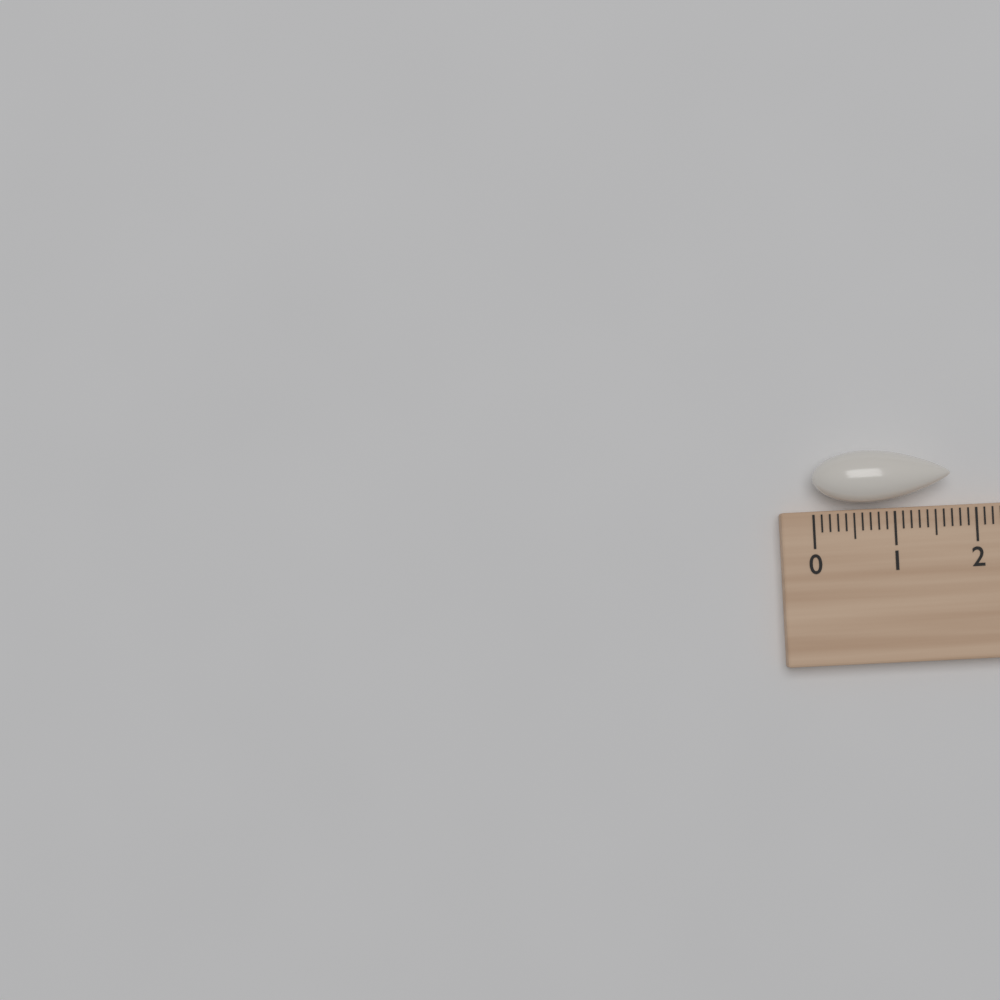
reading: 1.7 cm
